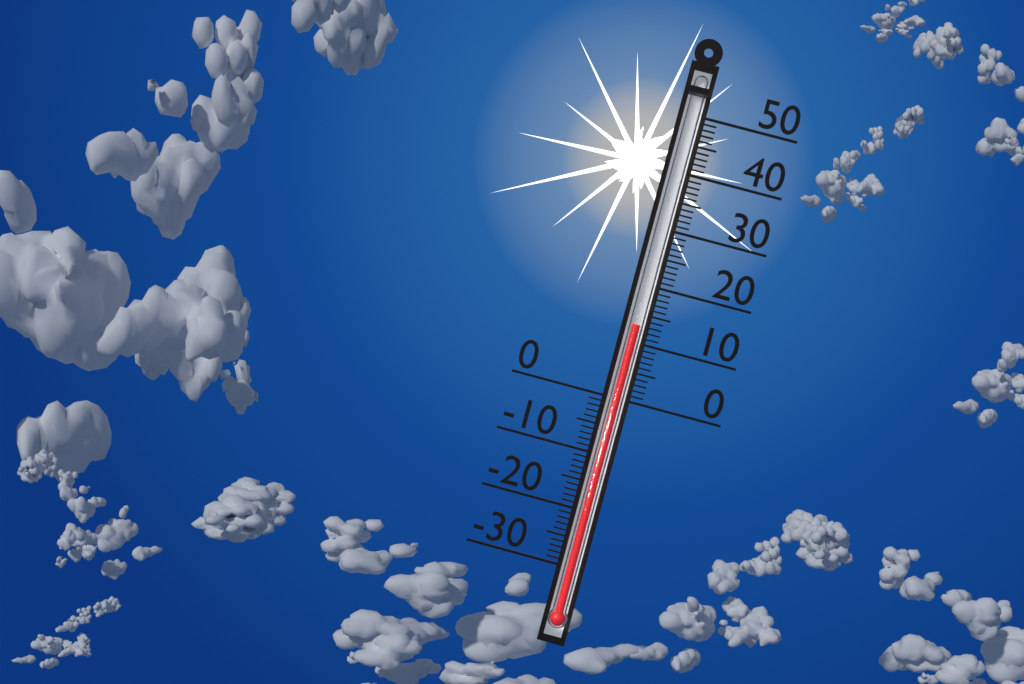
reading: 13 (no unit)
